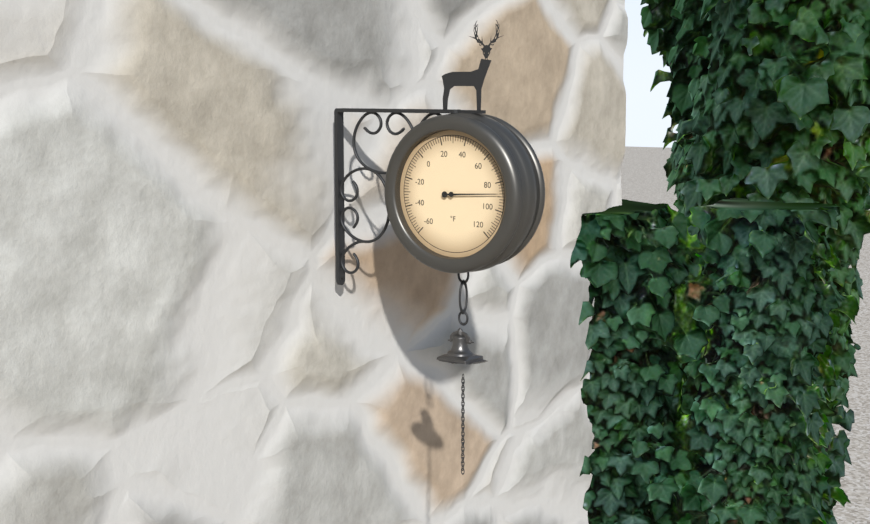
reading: 88 °F
